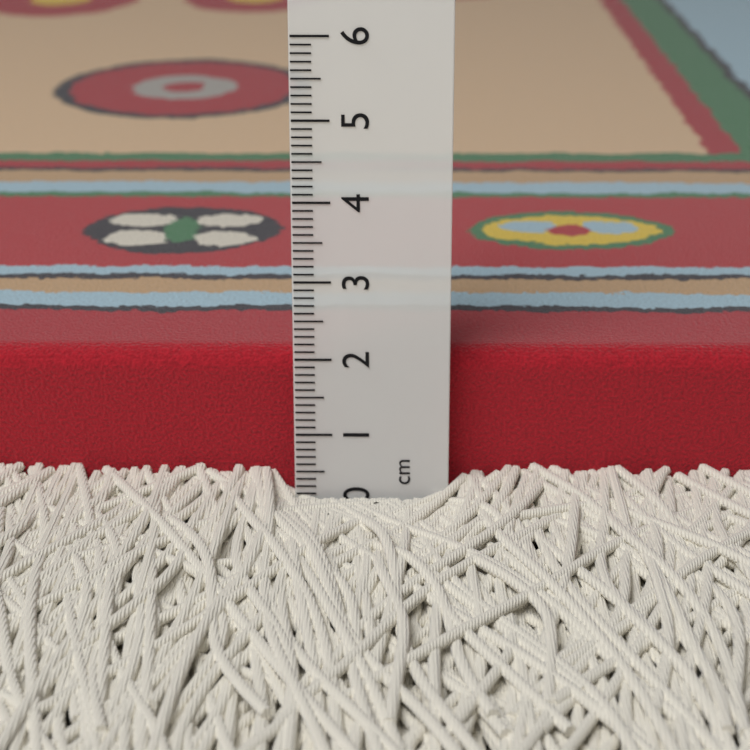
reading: 2.0 cm
